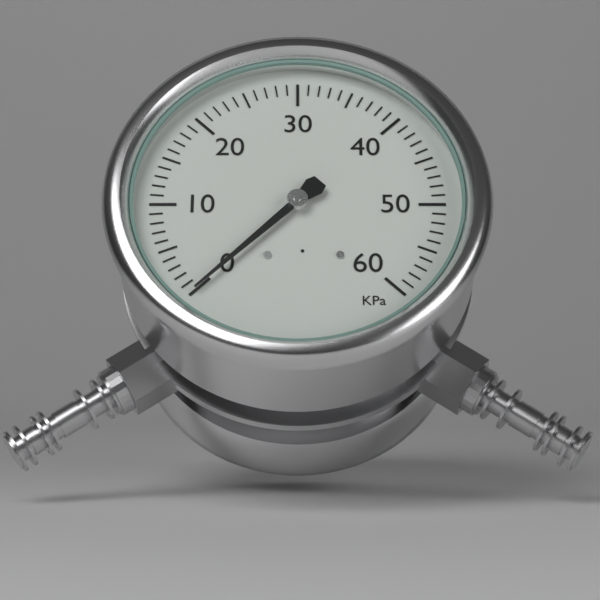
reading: 0 KPa
